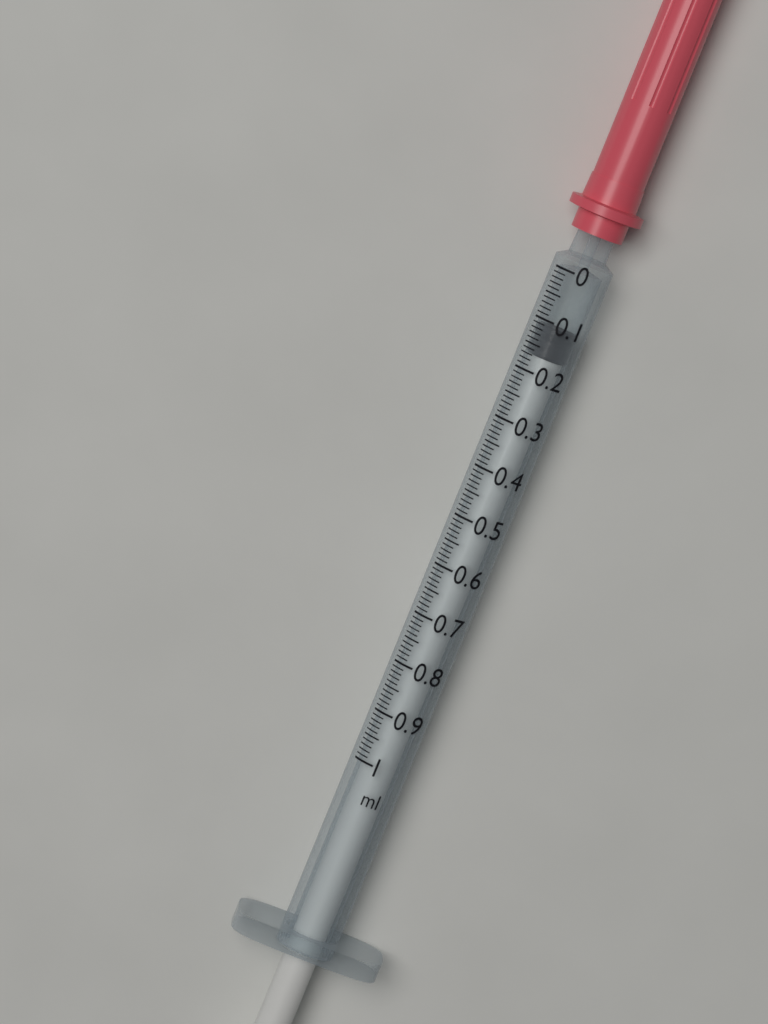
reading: 0.11 ml
